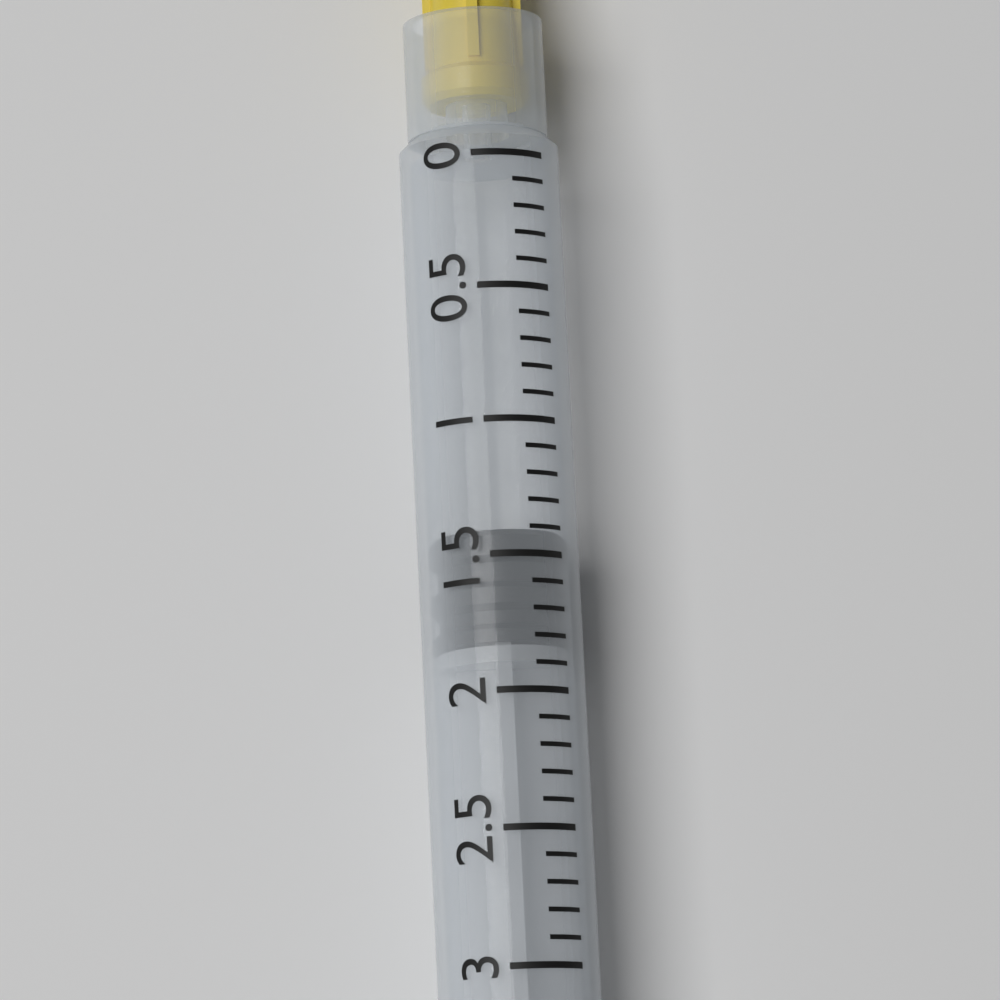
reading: 1.4 ml
